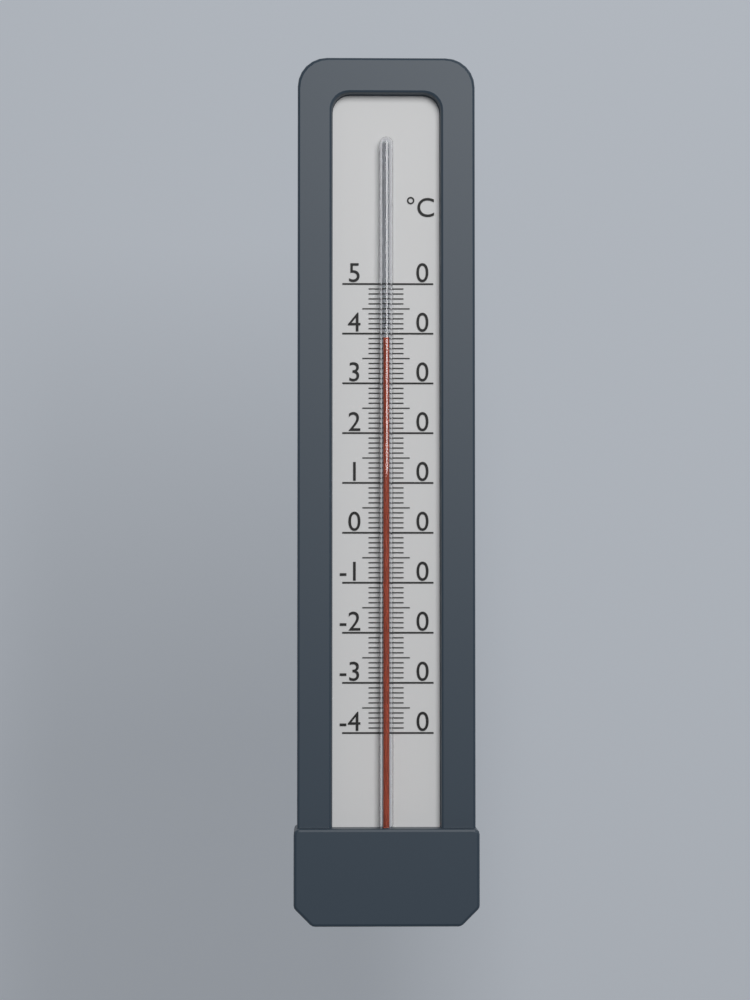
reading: 39 °C
